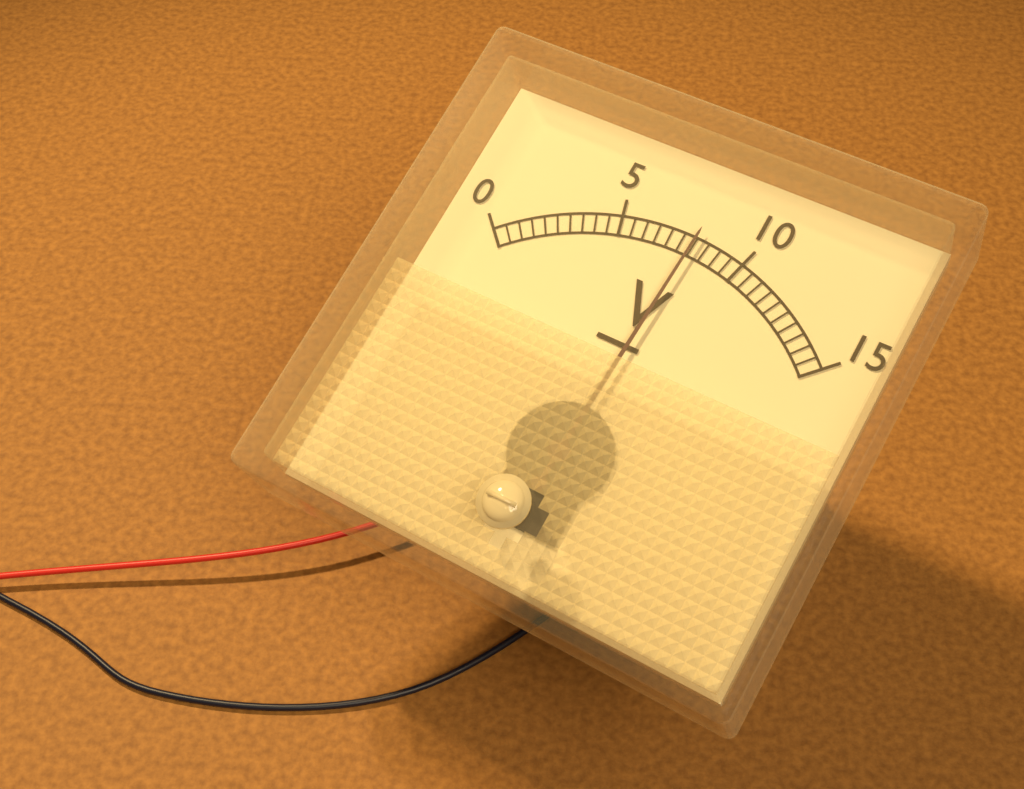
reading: 8.0 V
